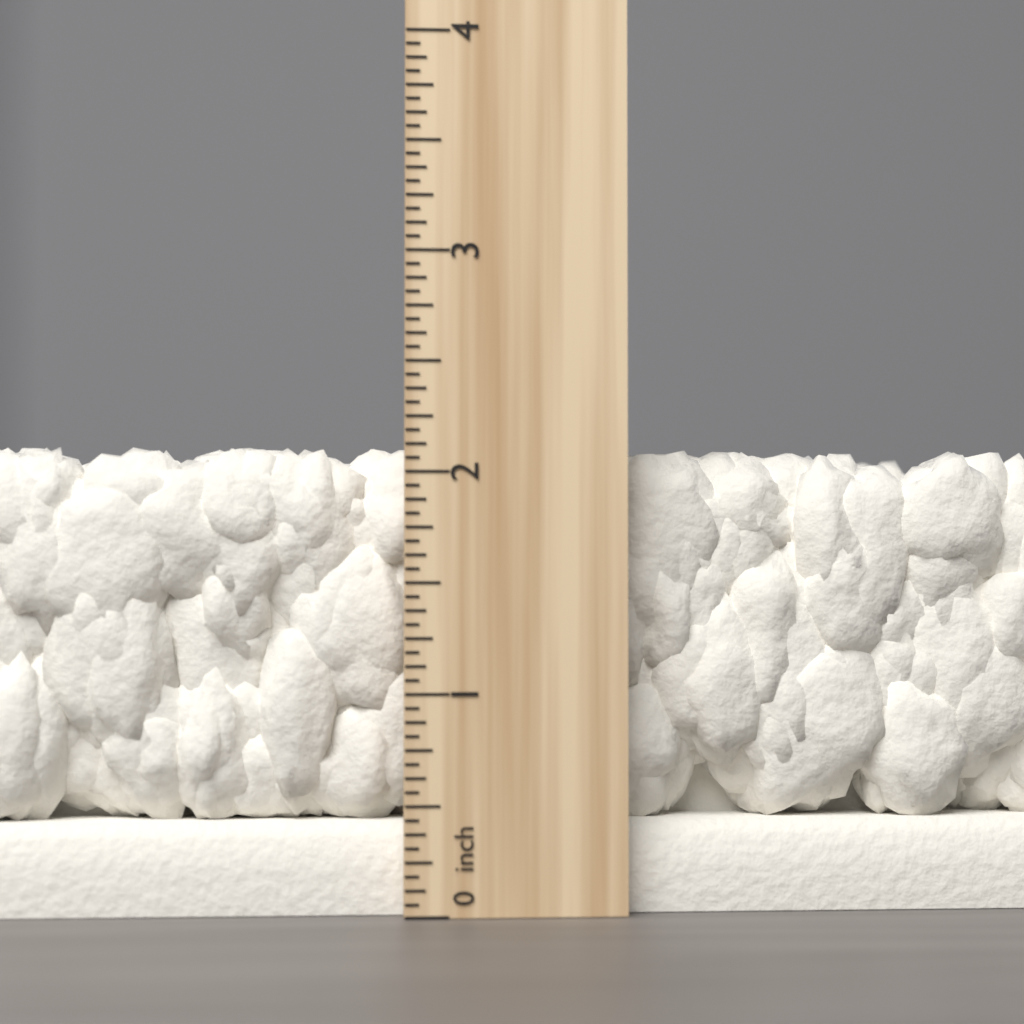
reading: 2.1250 inch
